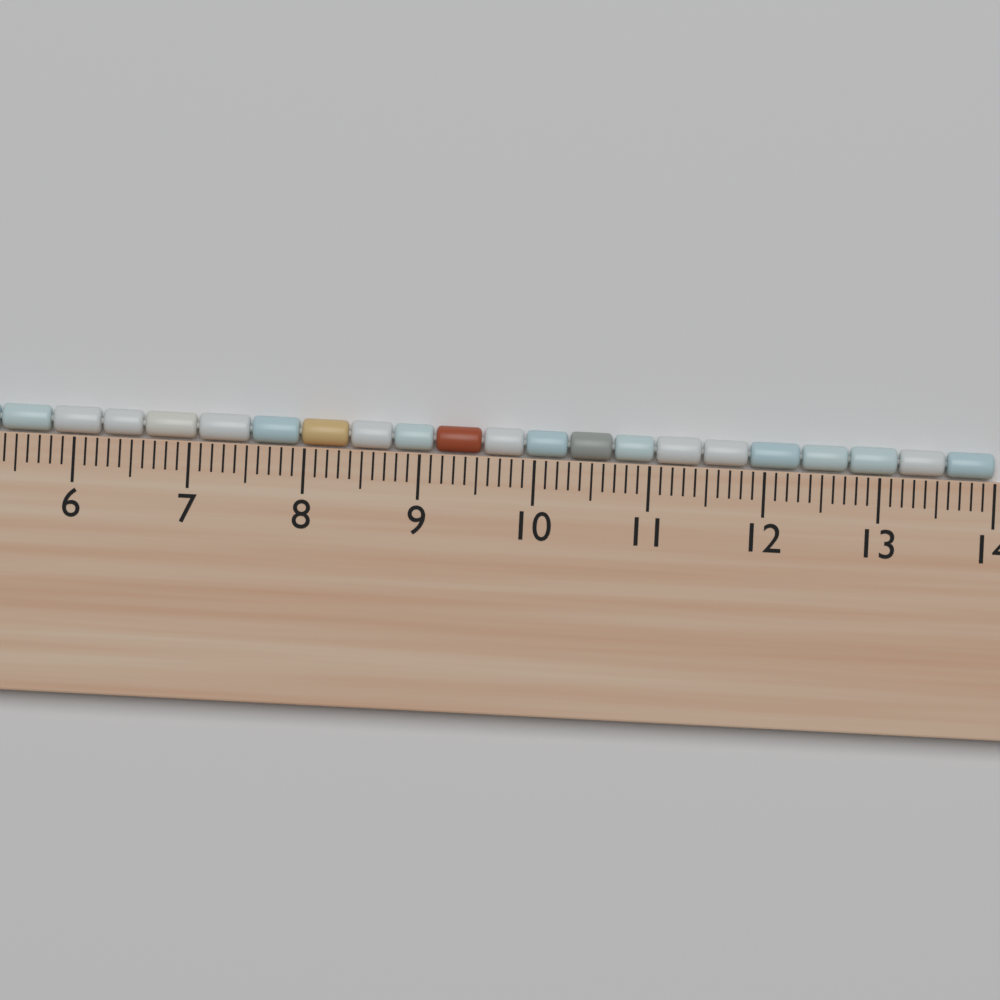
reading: 14.0 cm
